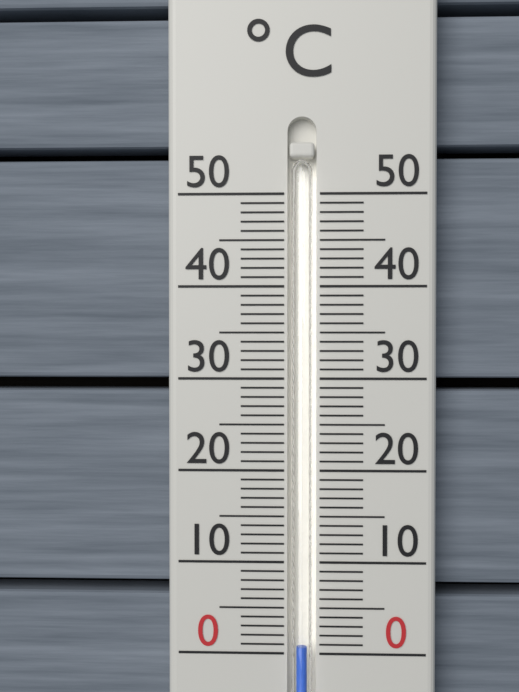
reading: 1 °C
